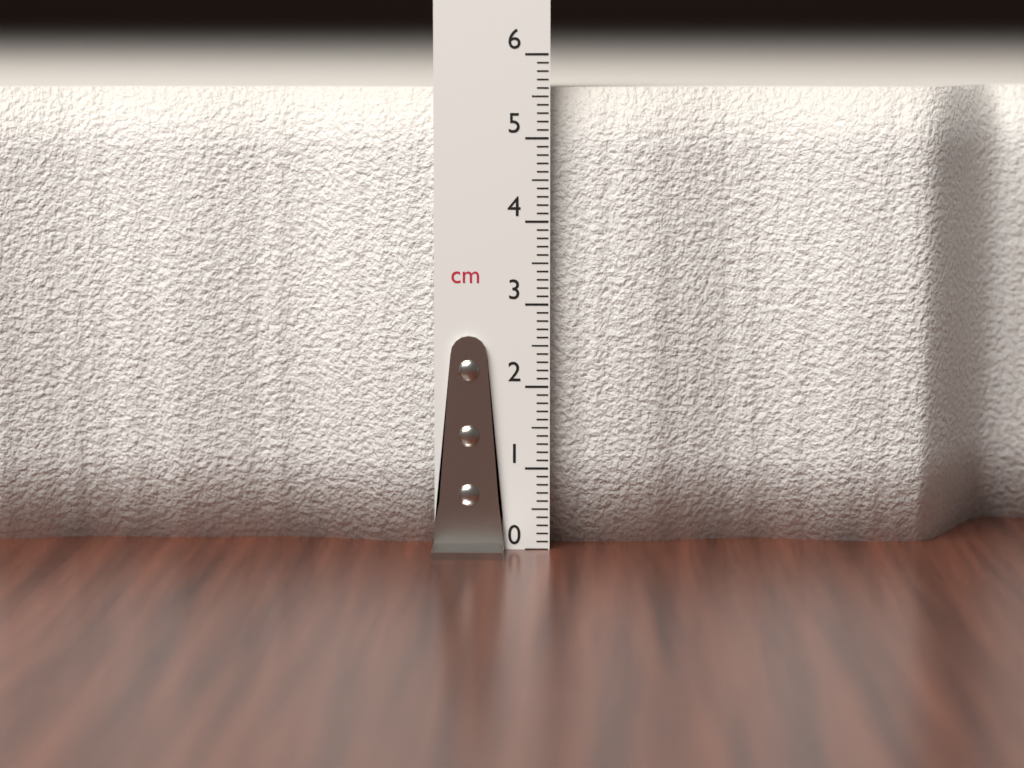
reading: 5.6 cm
